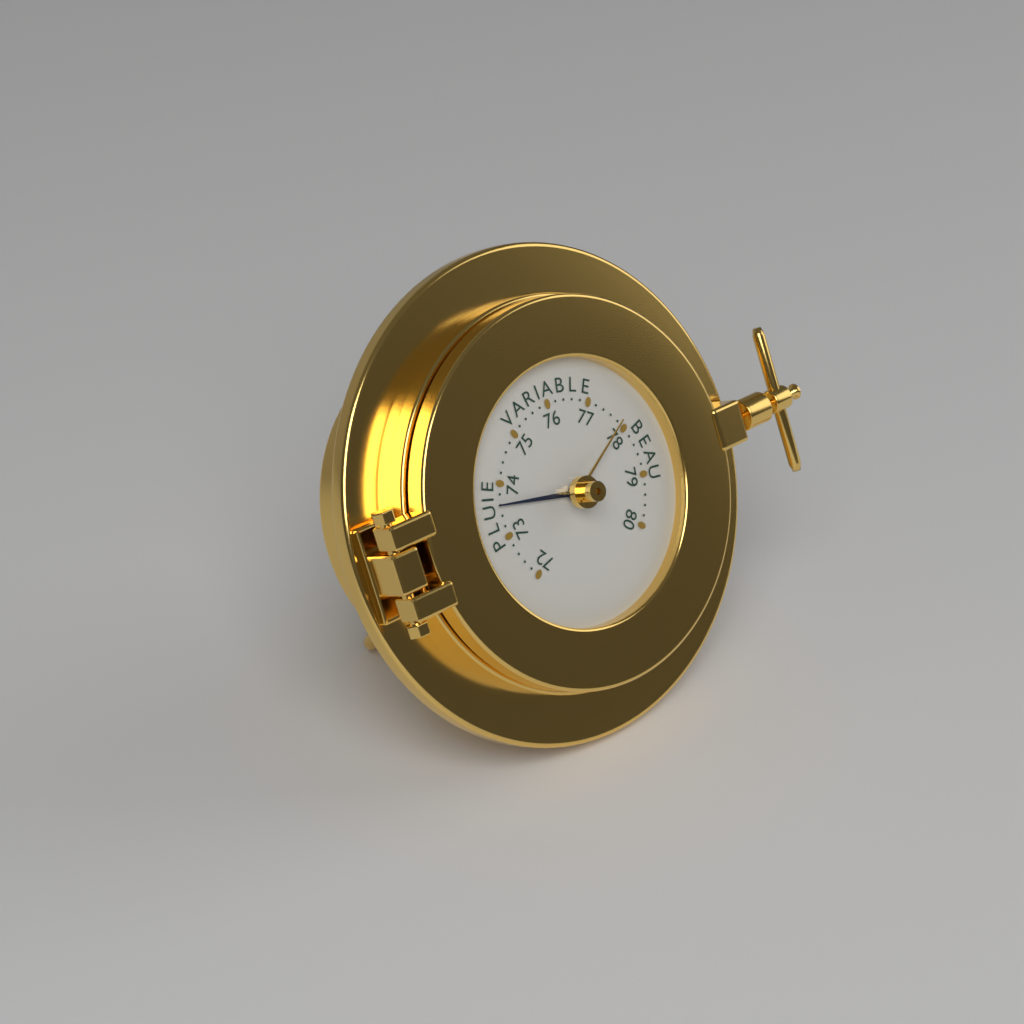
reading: 73.6 (no unit)
